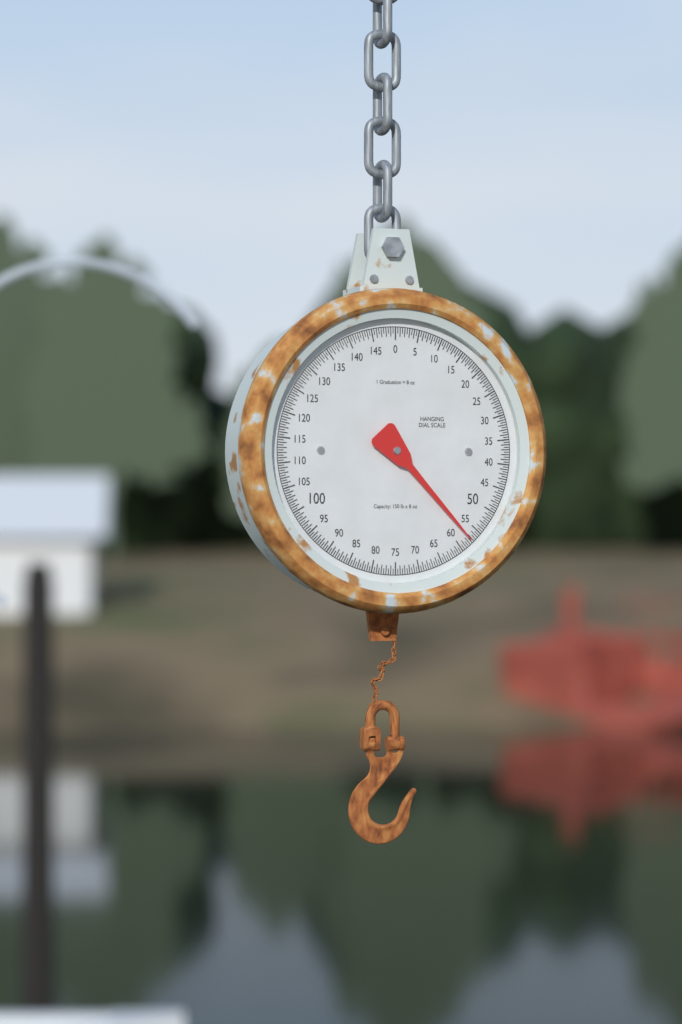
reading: 57.5 lb
